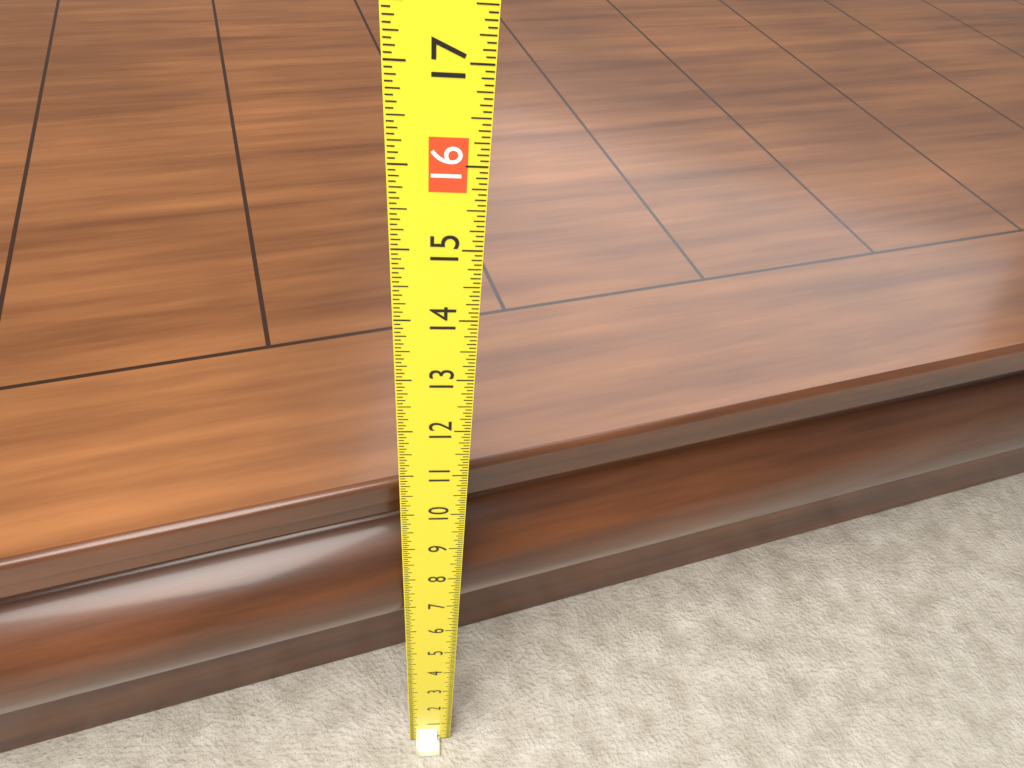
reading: 10.1875 (no unit)
